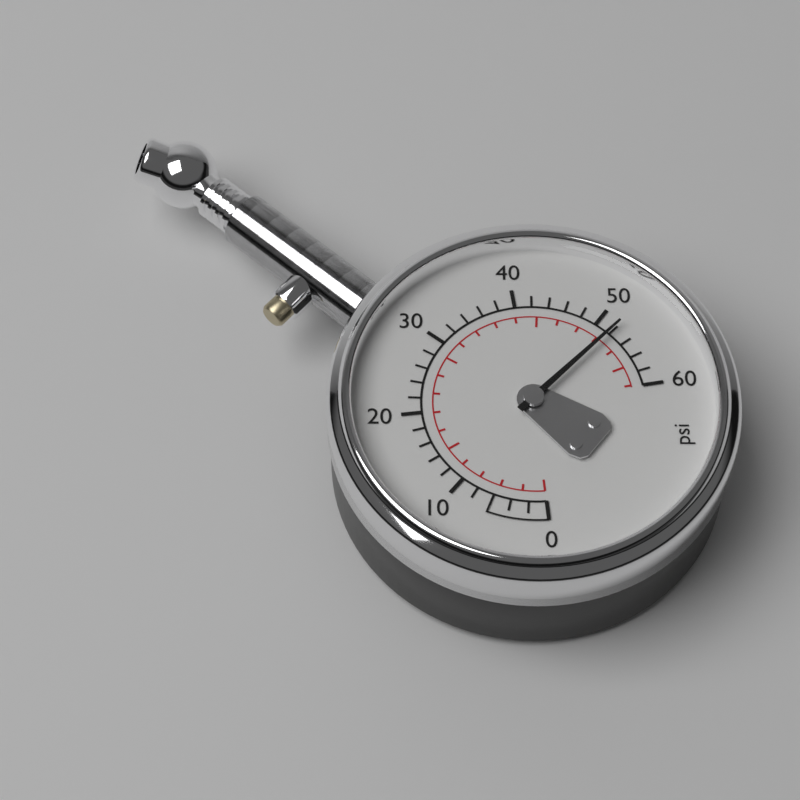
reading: 52 psi
